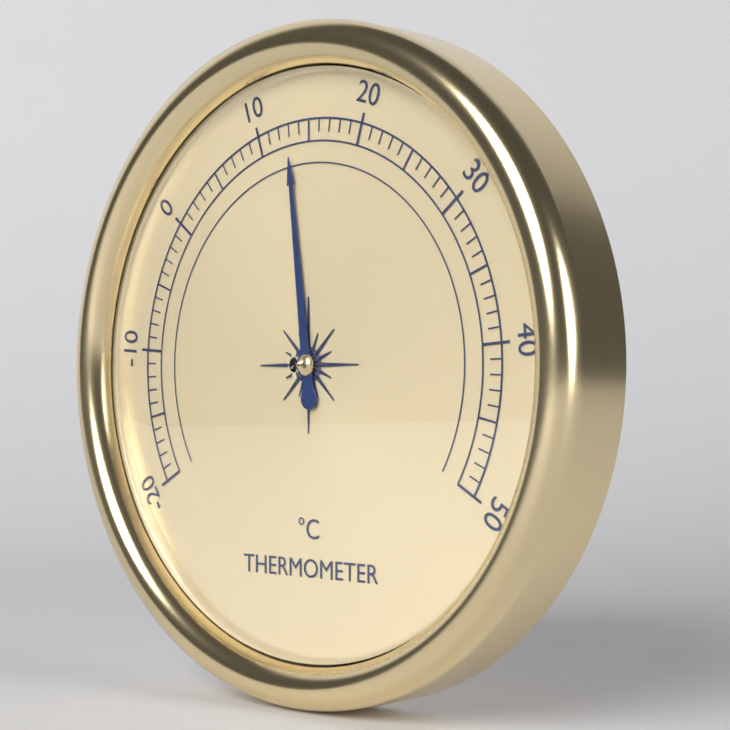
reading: 13 °C
